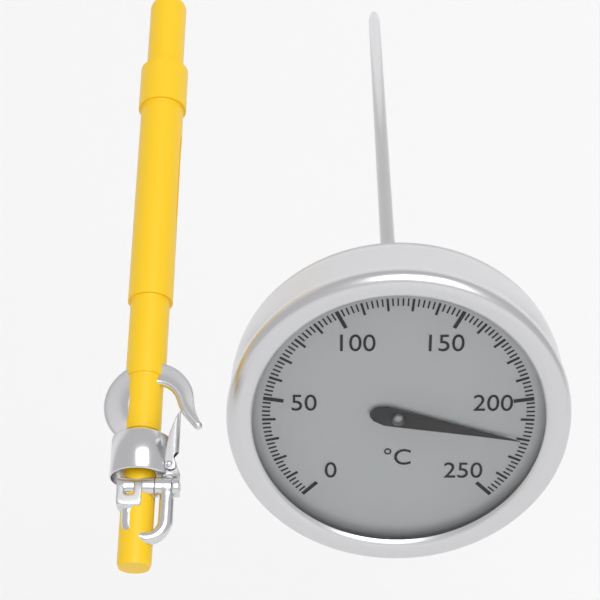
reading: 220 °C
